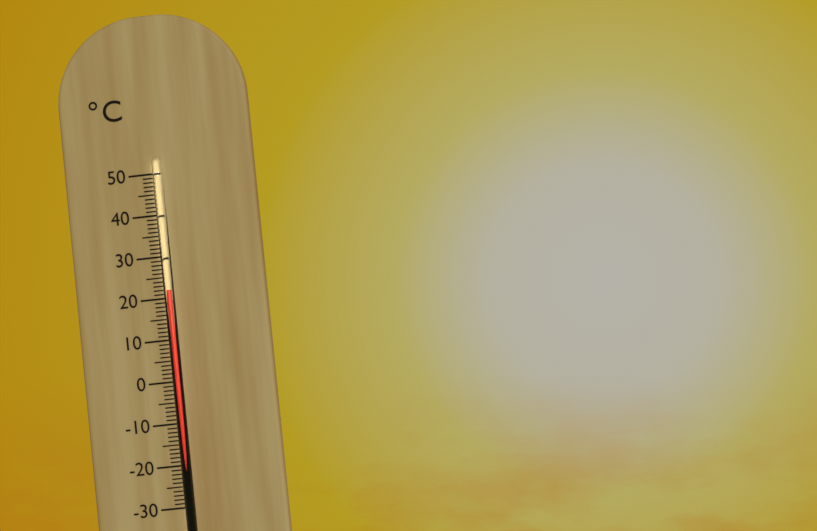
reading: 22 °C
